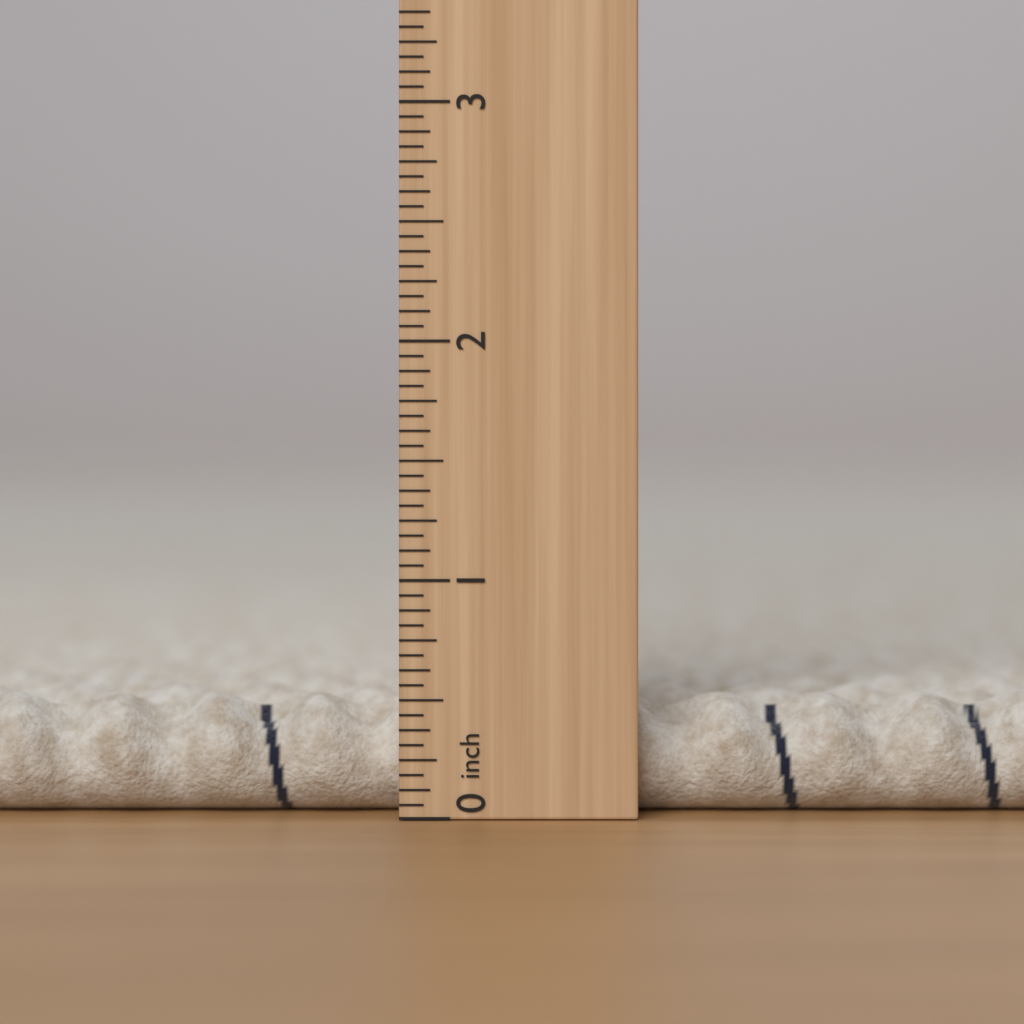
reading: 0.5000 in
